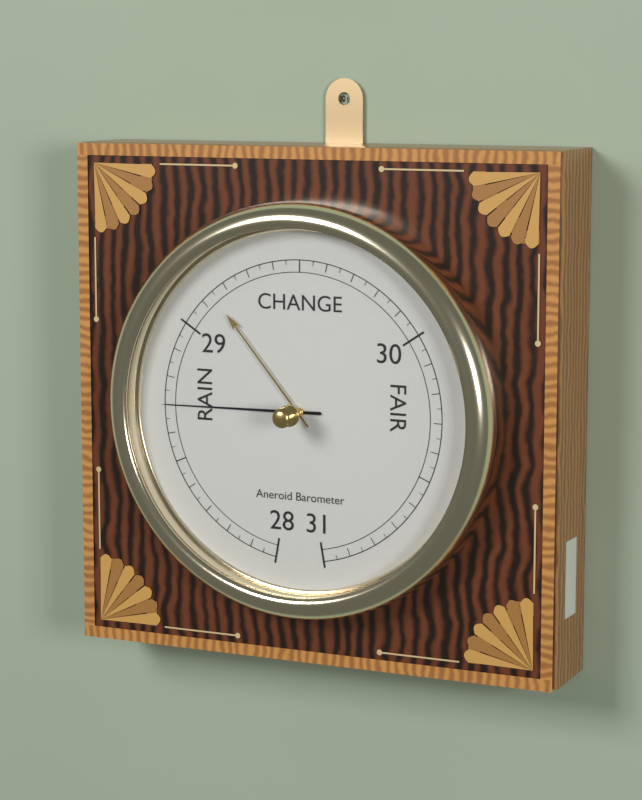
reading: 28.70 inHg
